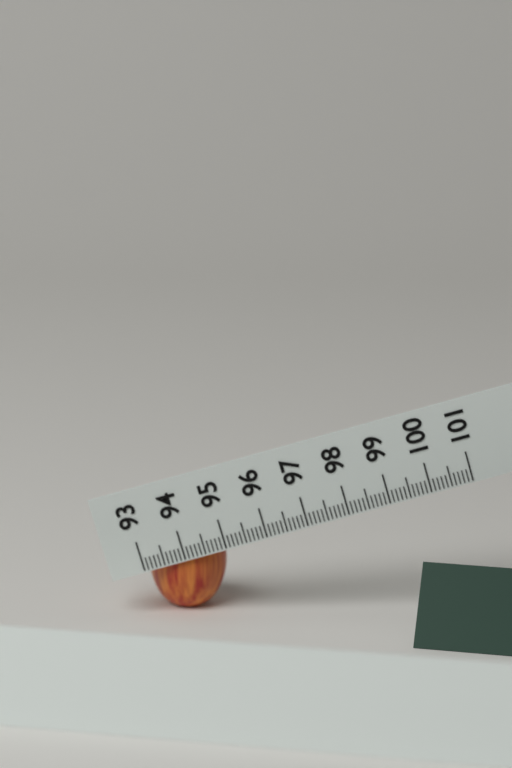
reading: 94.9 (no unit)
